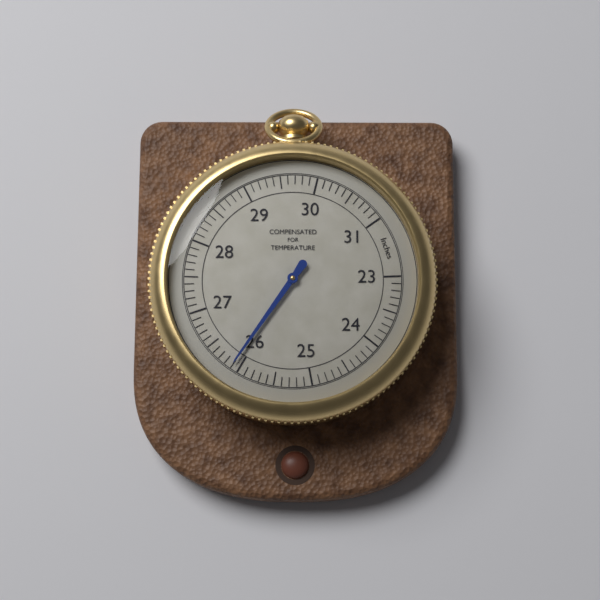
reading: 26.1 inches
